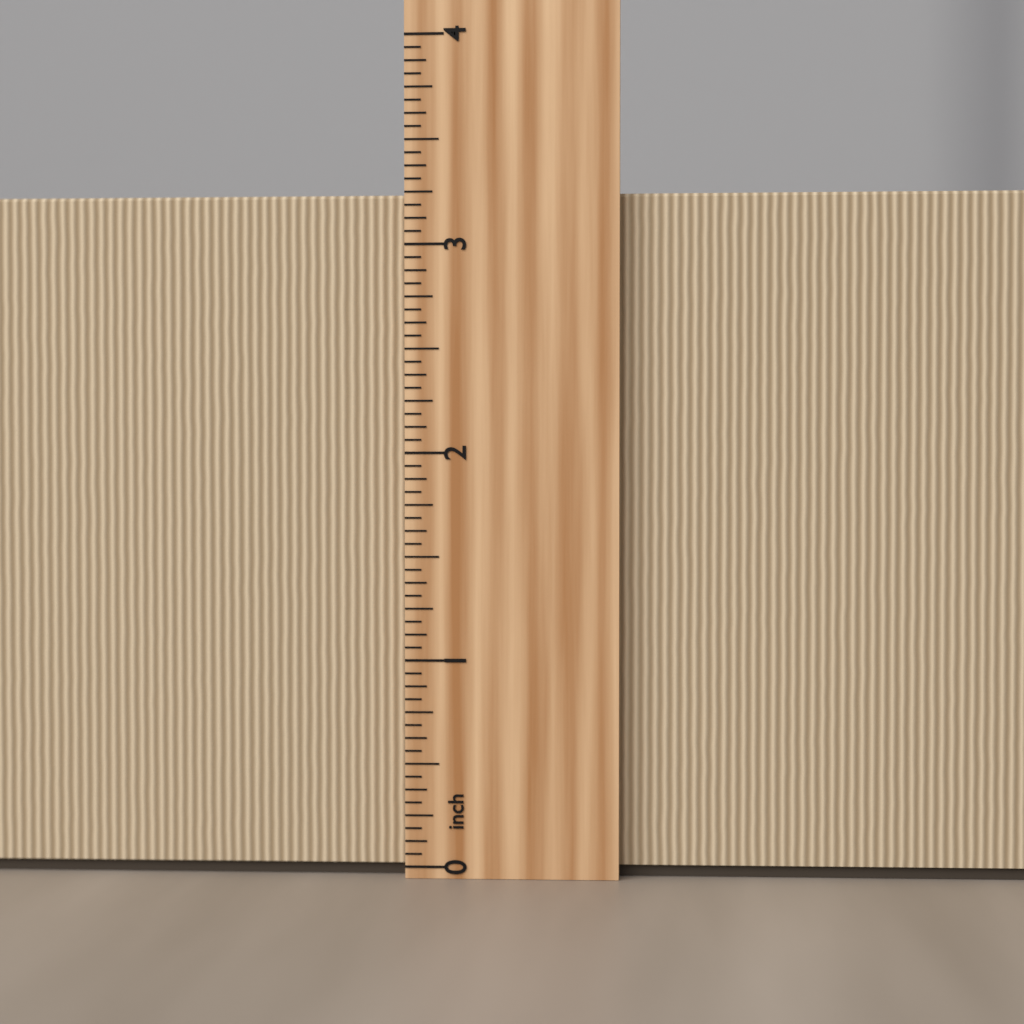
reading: 3.2500 inch
